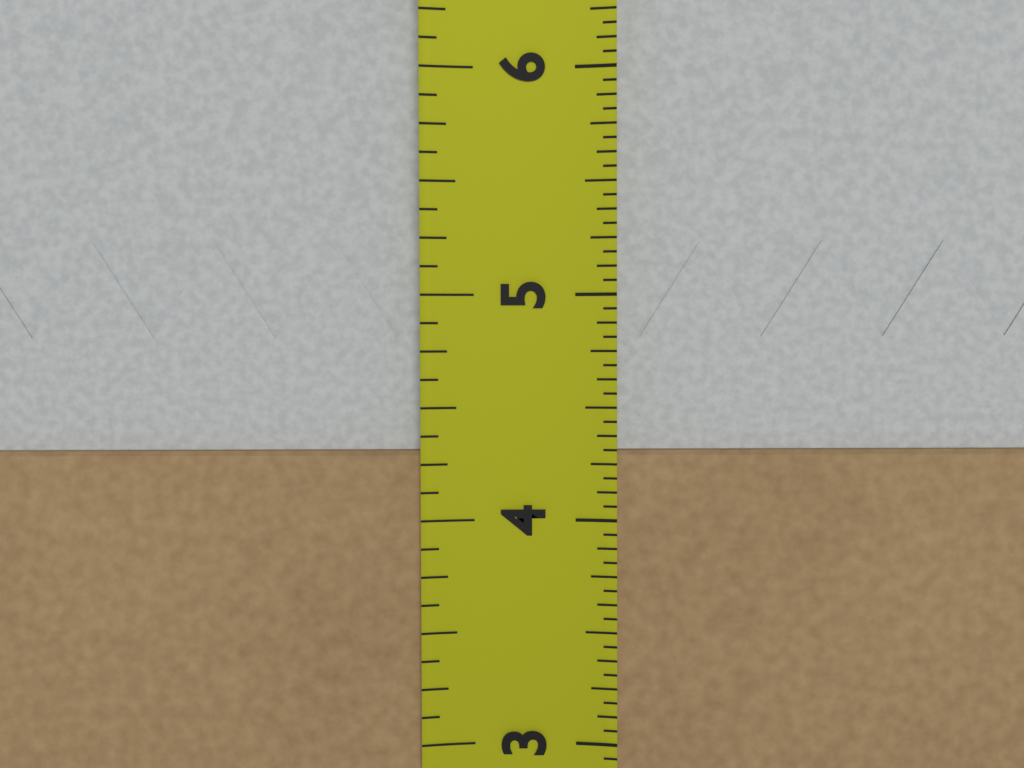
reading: 4.3125 in
